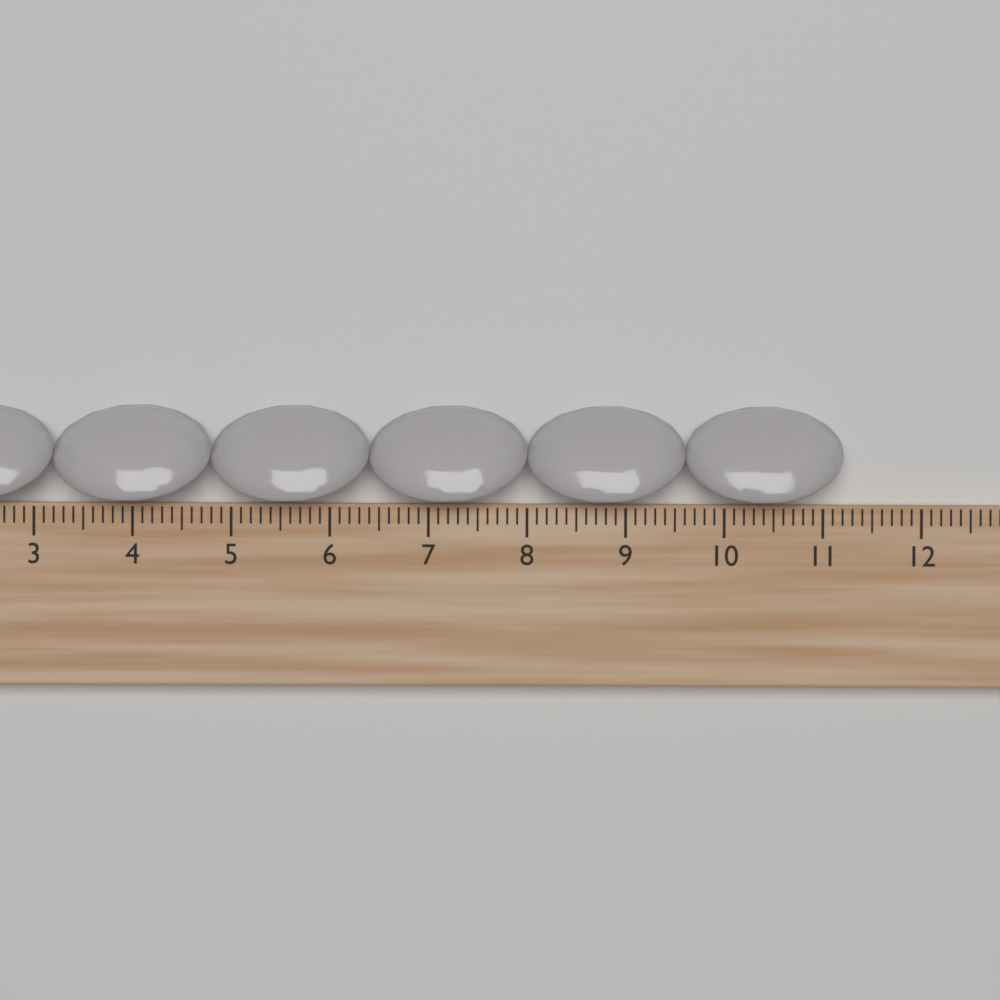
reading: 11.2 cm
